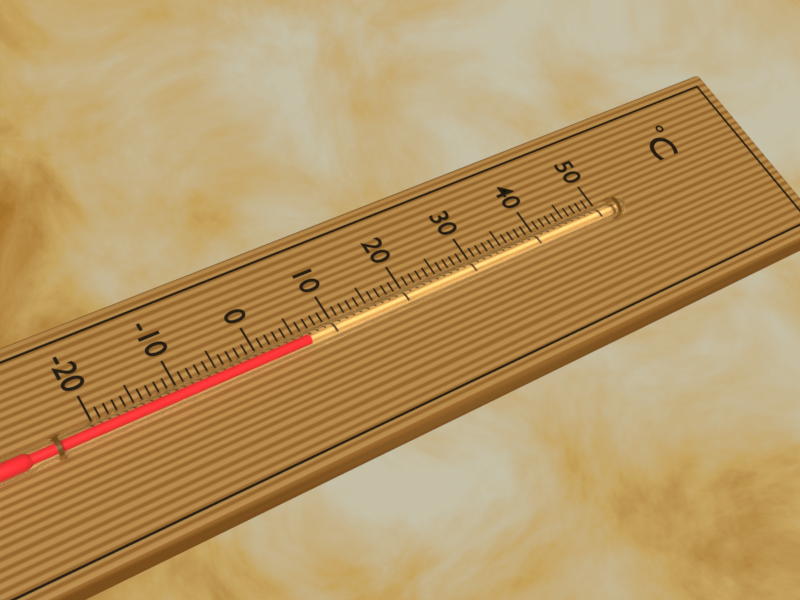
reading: 6 °C
